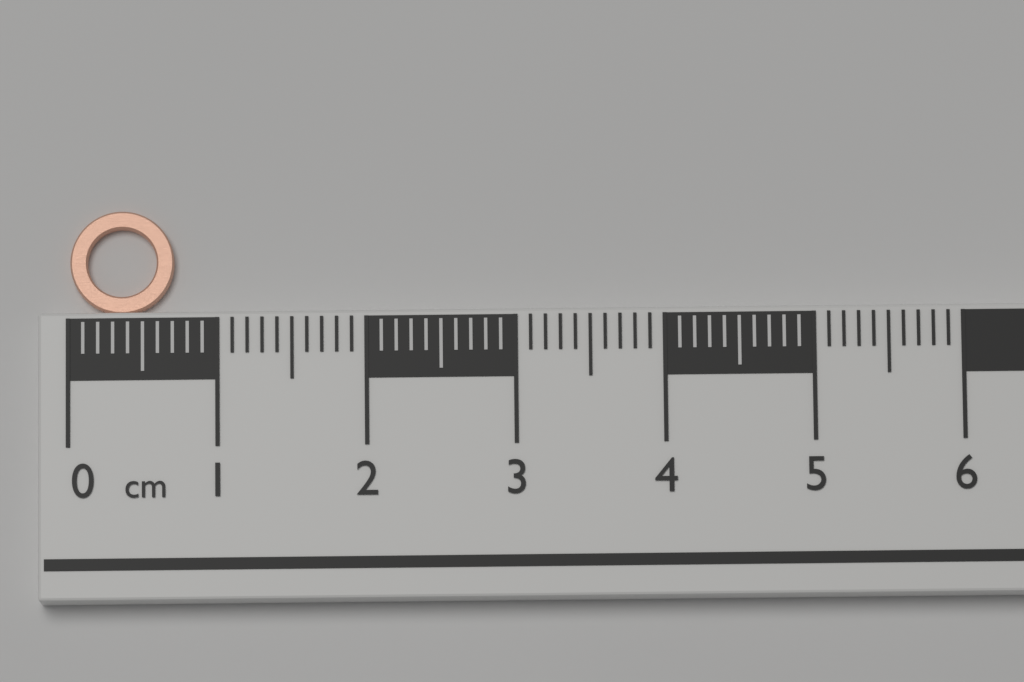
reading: 0.7 cm
